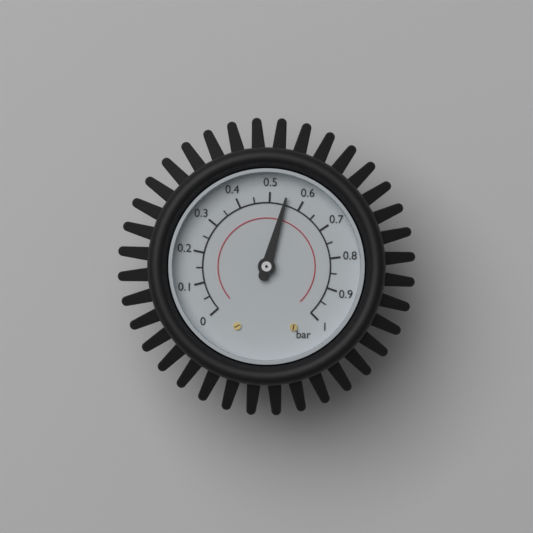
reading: 0.55 bar
